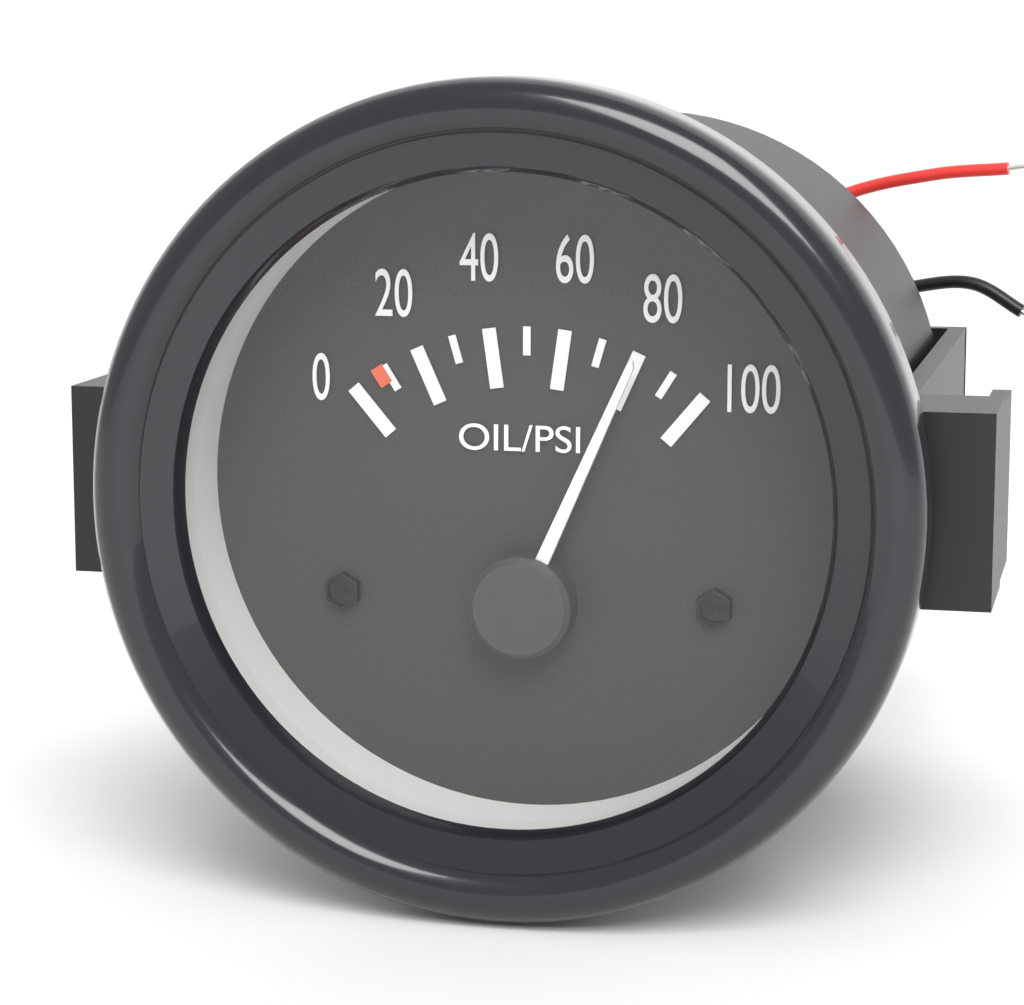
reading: 80 psi
